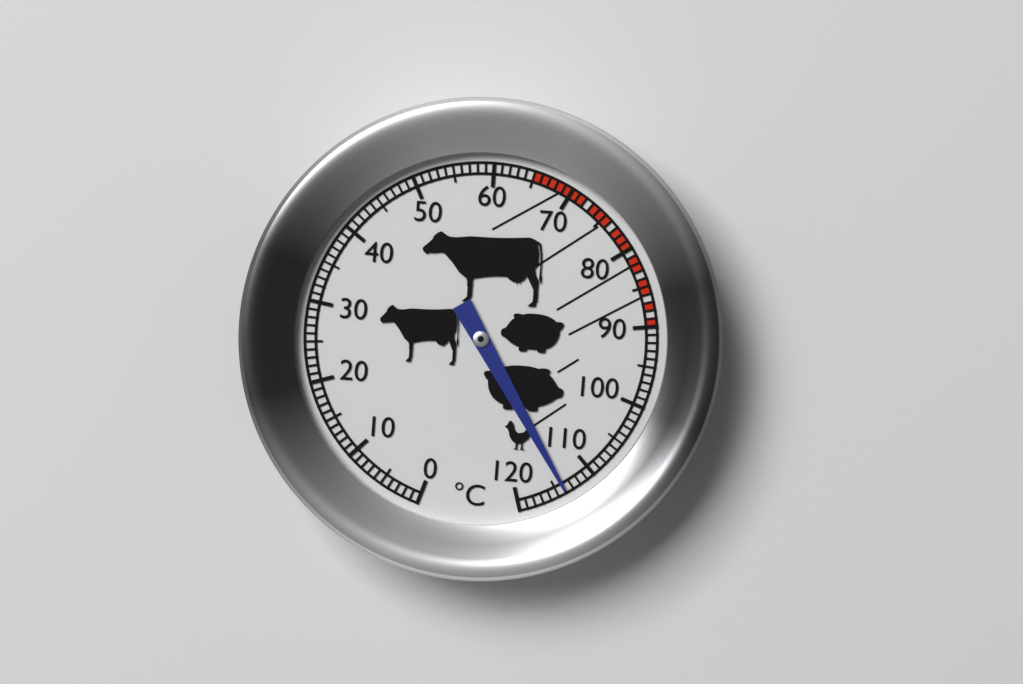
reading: 114 °C
